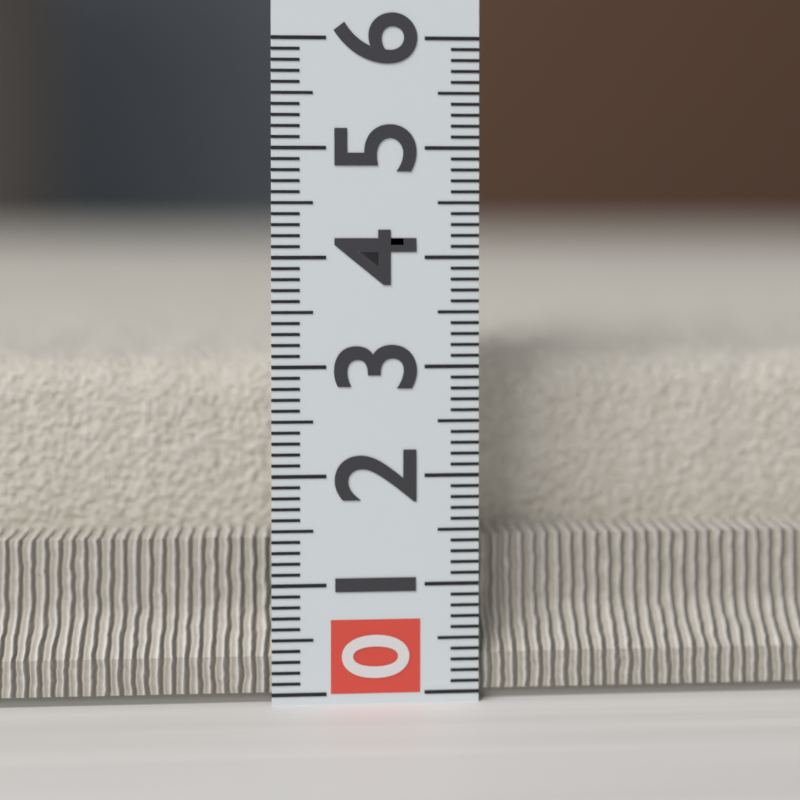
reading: 3.1 (no unit)
